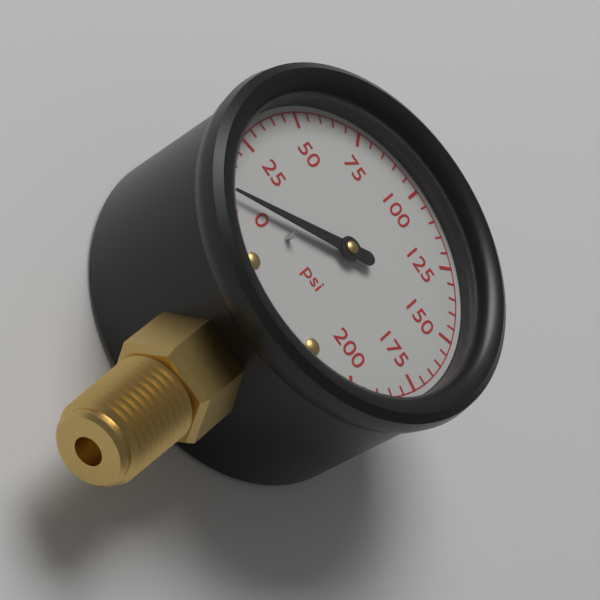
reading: 5 psi
